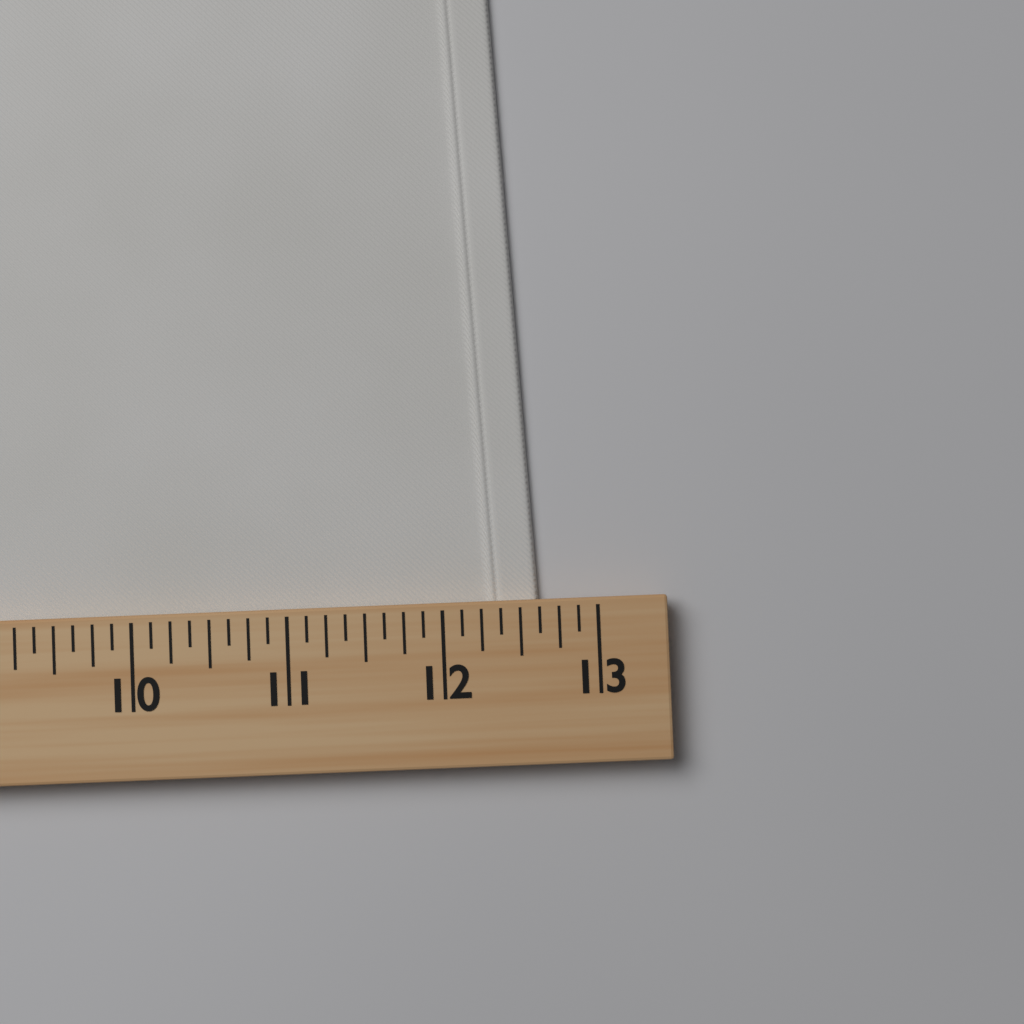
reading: 12.625 (no unit)
